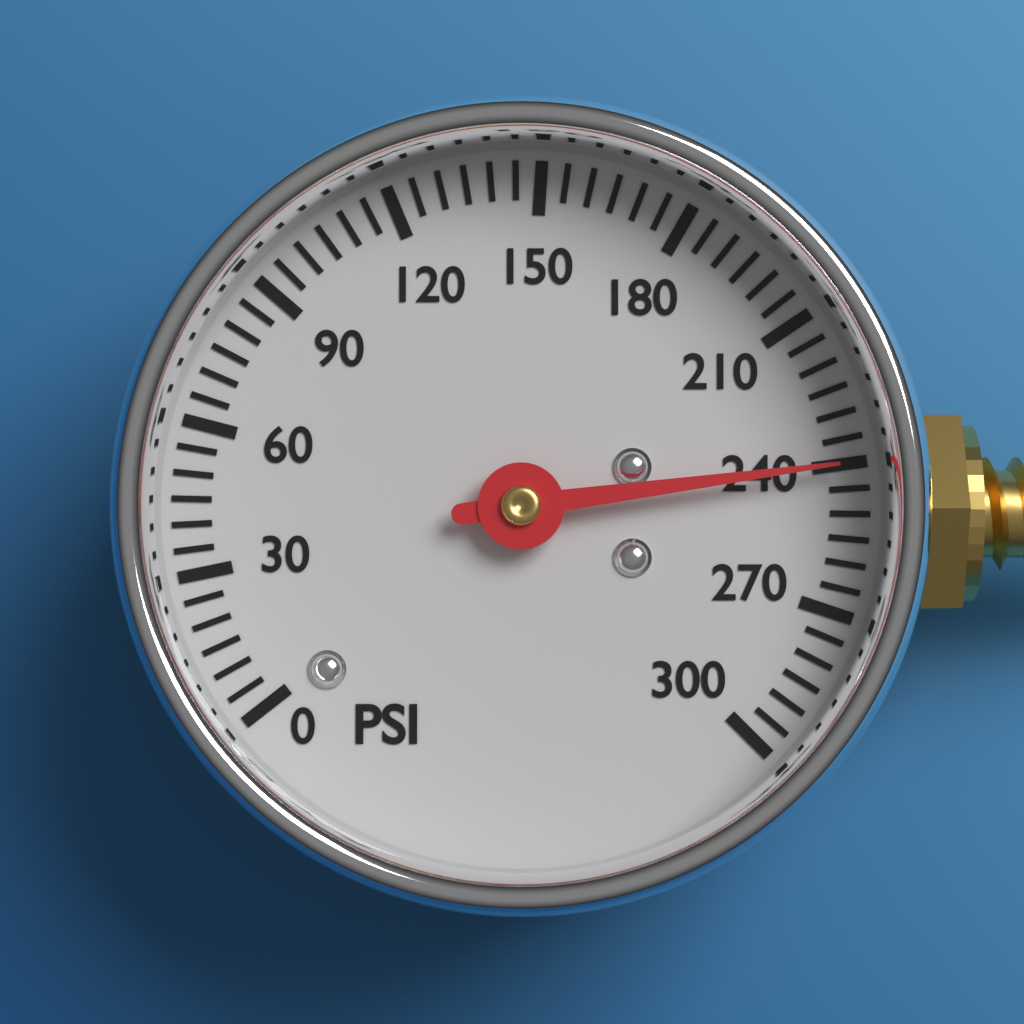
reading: 240 psi
